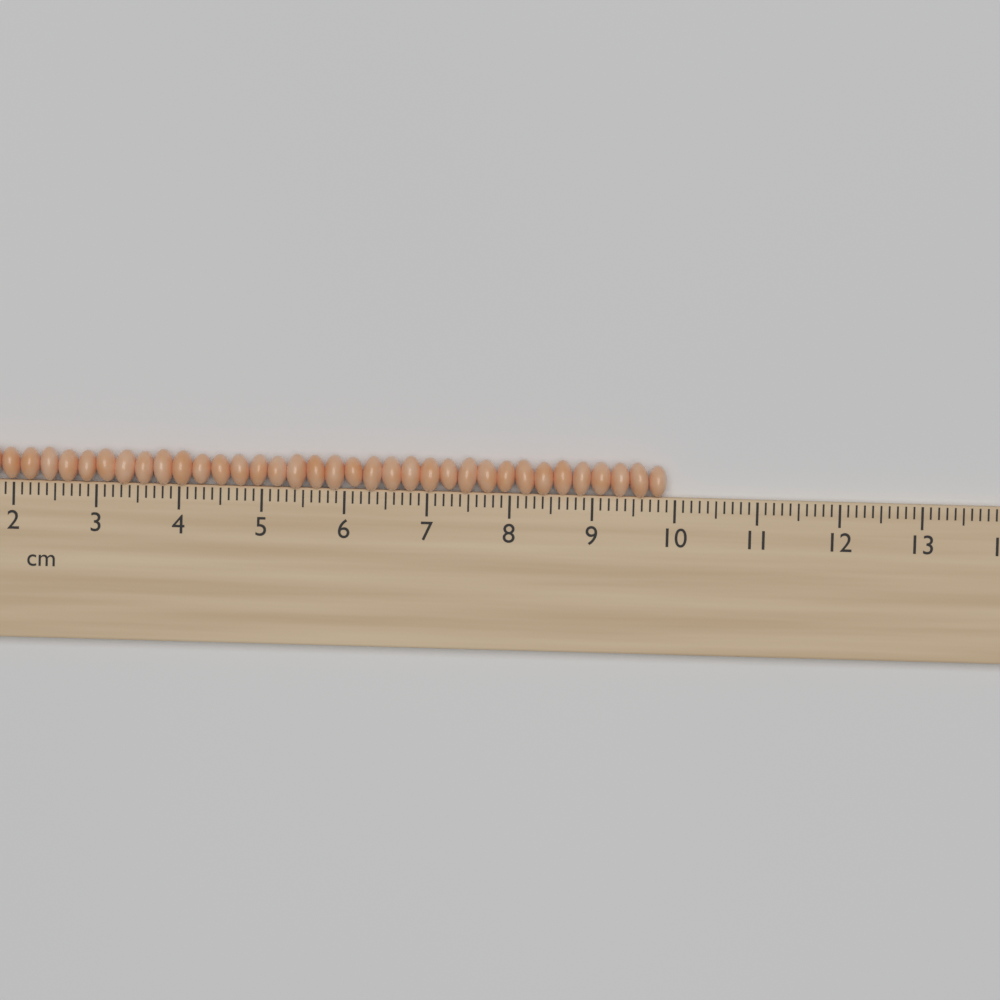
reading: 9.9 cm
